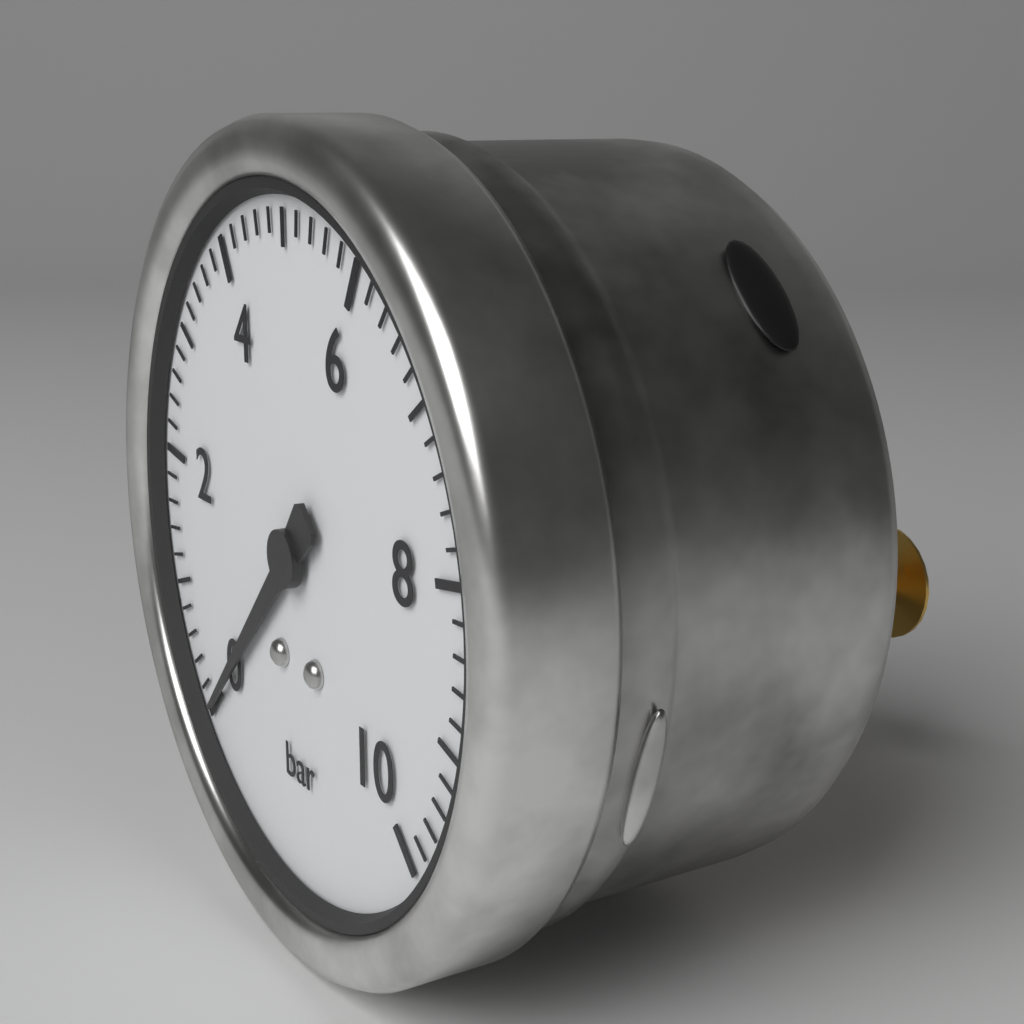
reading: 0.0 bar
